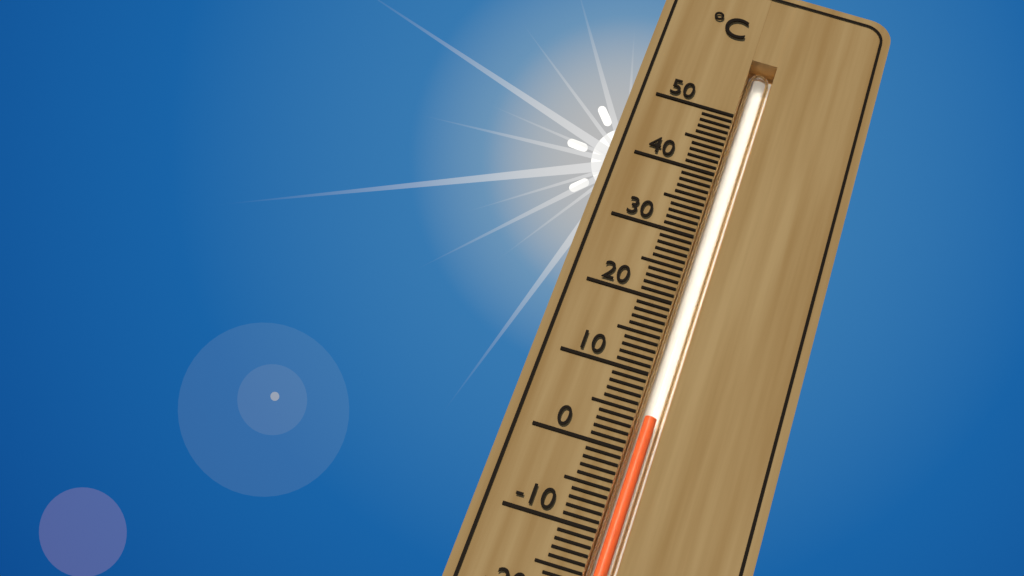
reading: 5 °C
